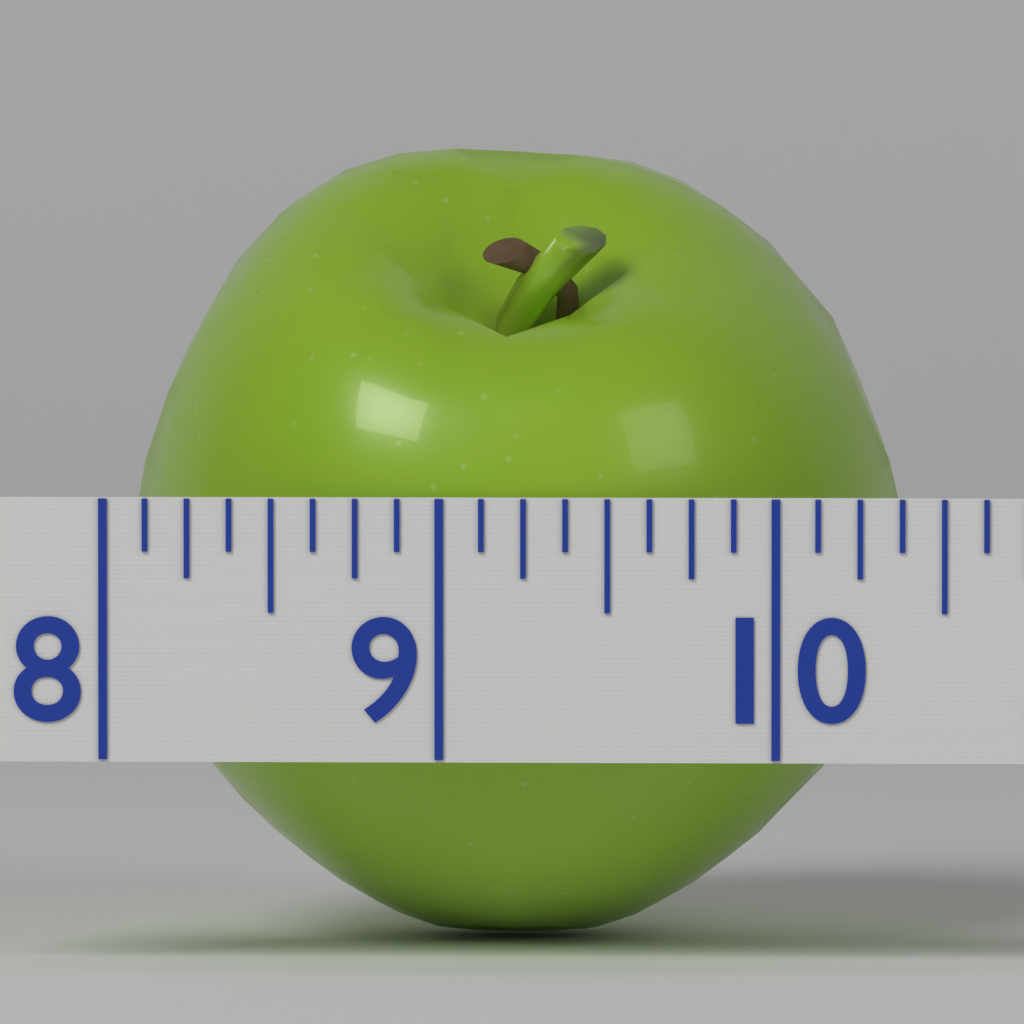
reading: 10.375 (no unit)
